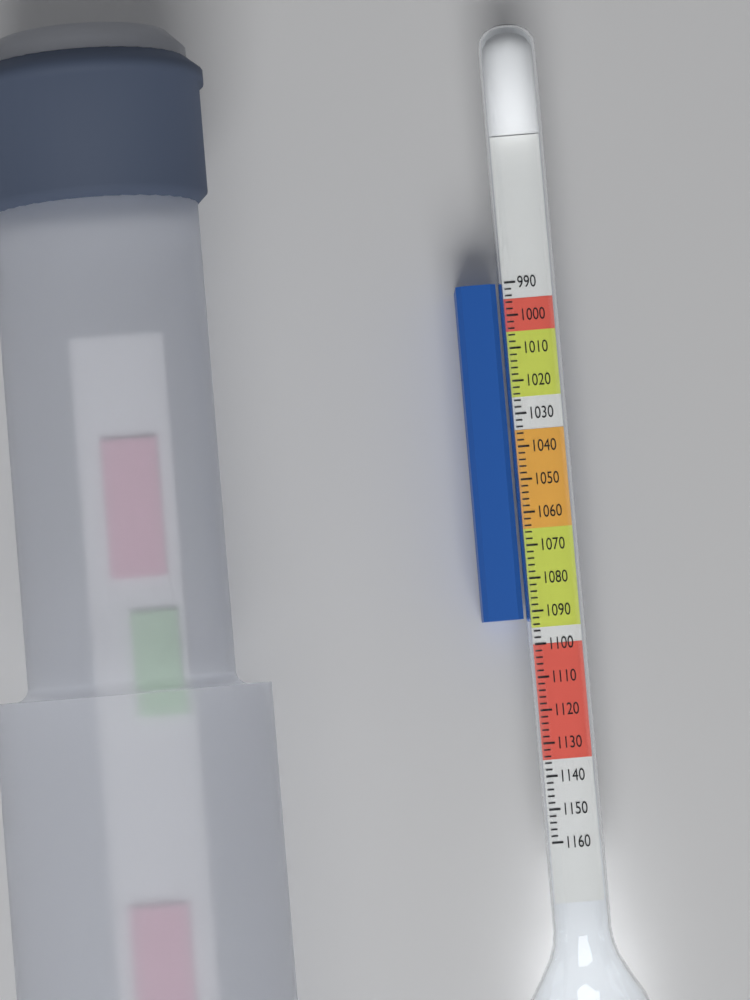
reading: 1092 (no unit)
